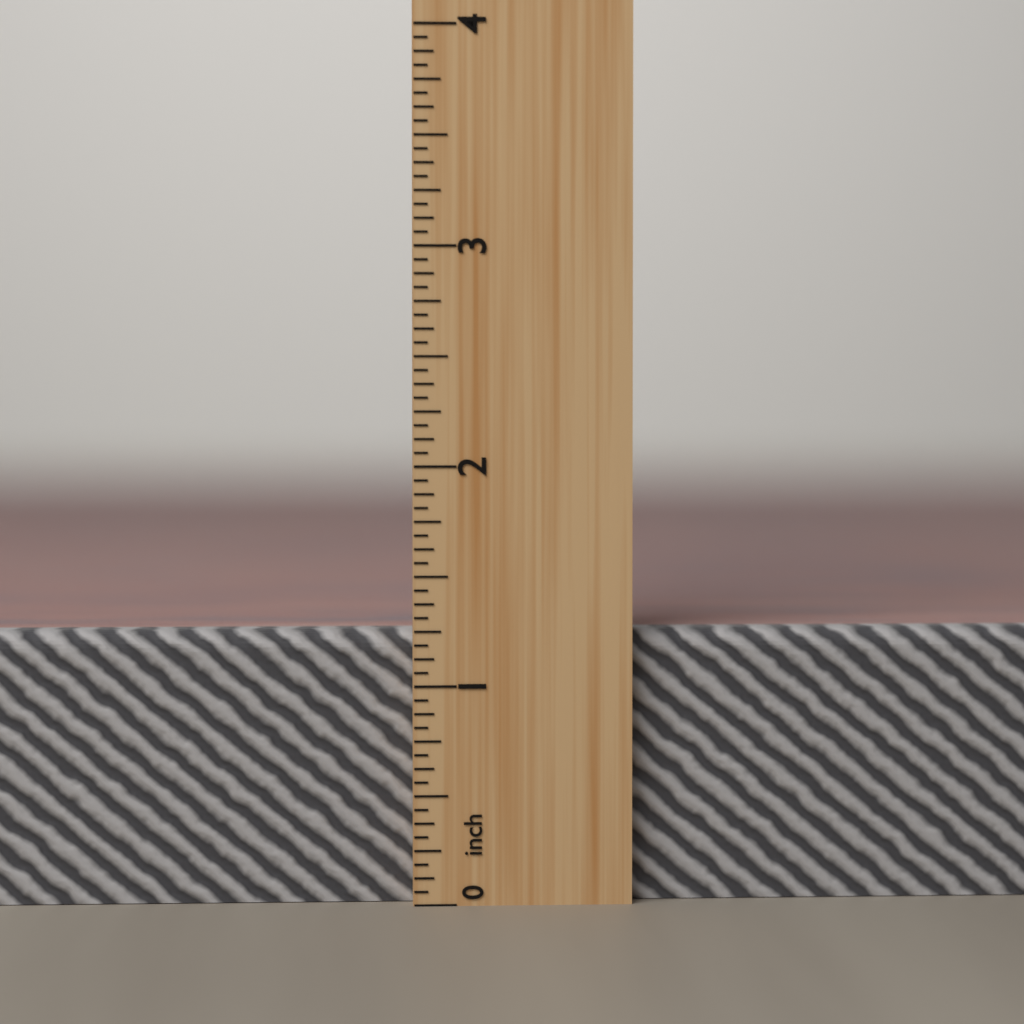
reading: 1.2500 inch
